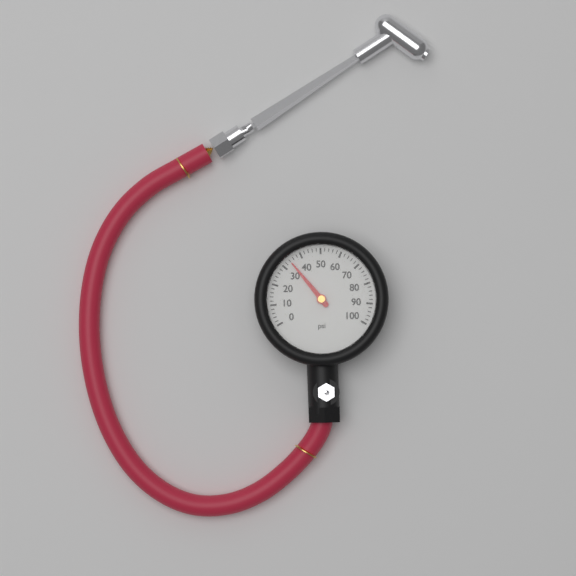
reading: 34 psi
